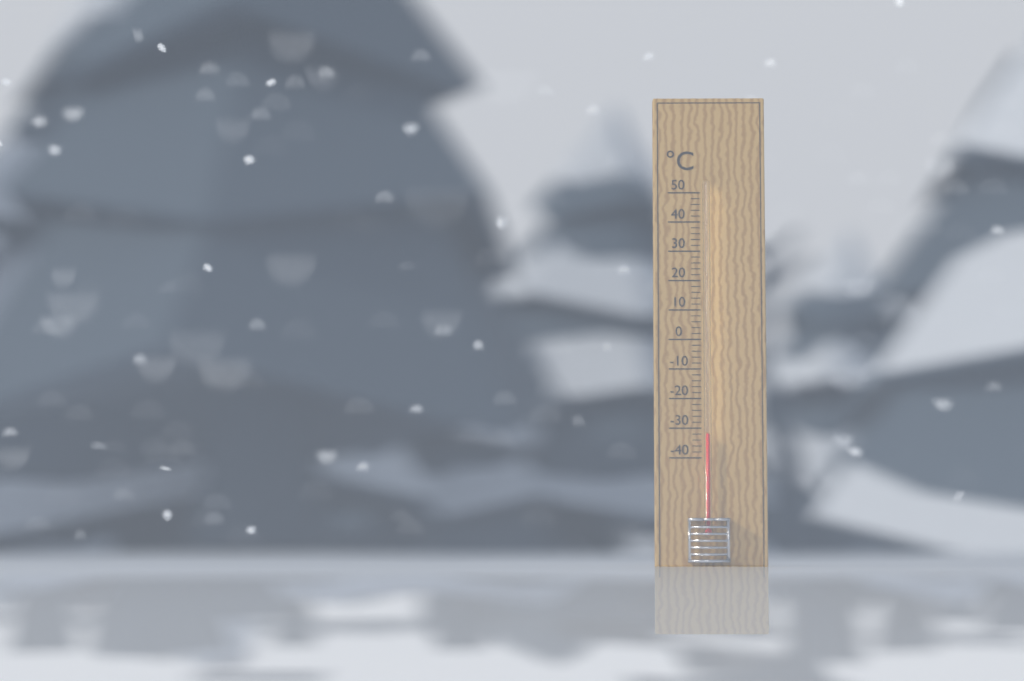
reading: -32 °C
